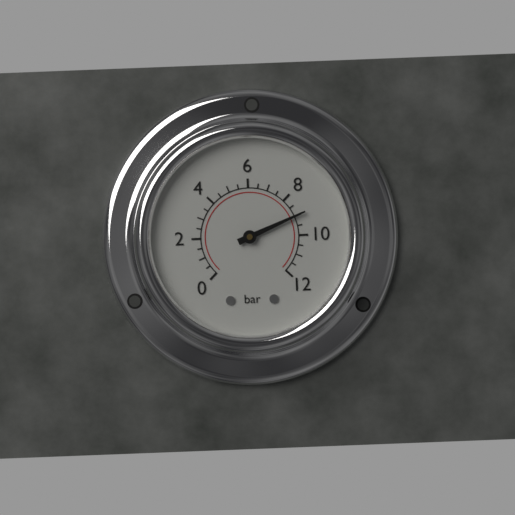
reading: 9.0 bar
